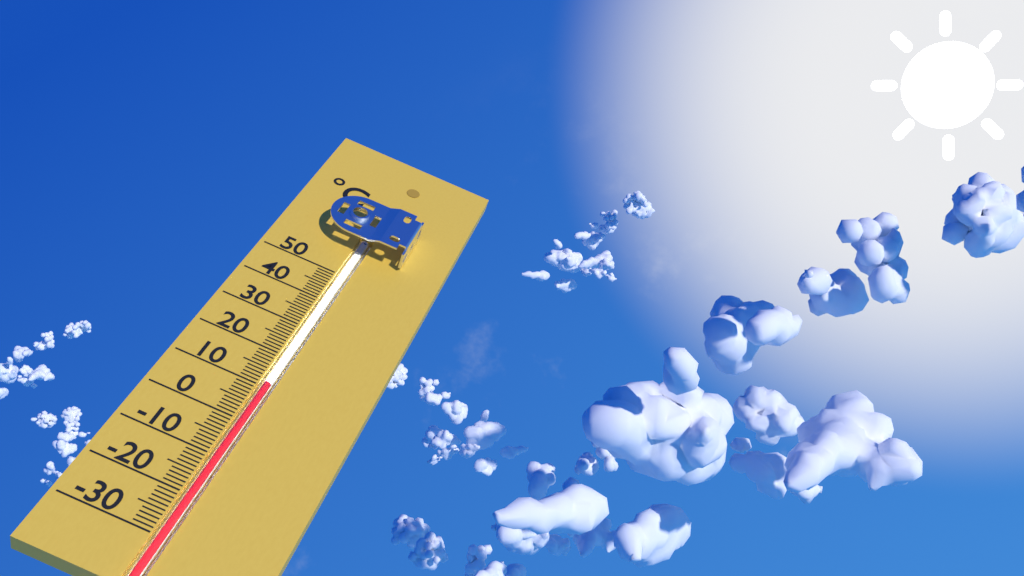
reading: 11 °C
